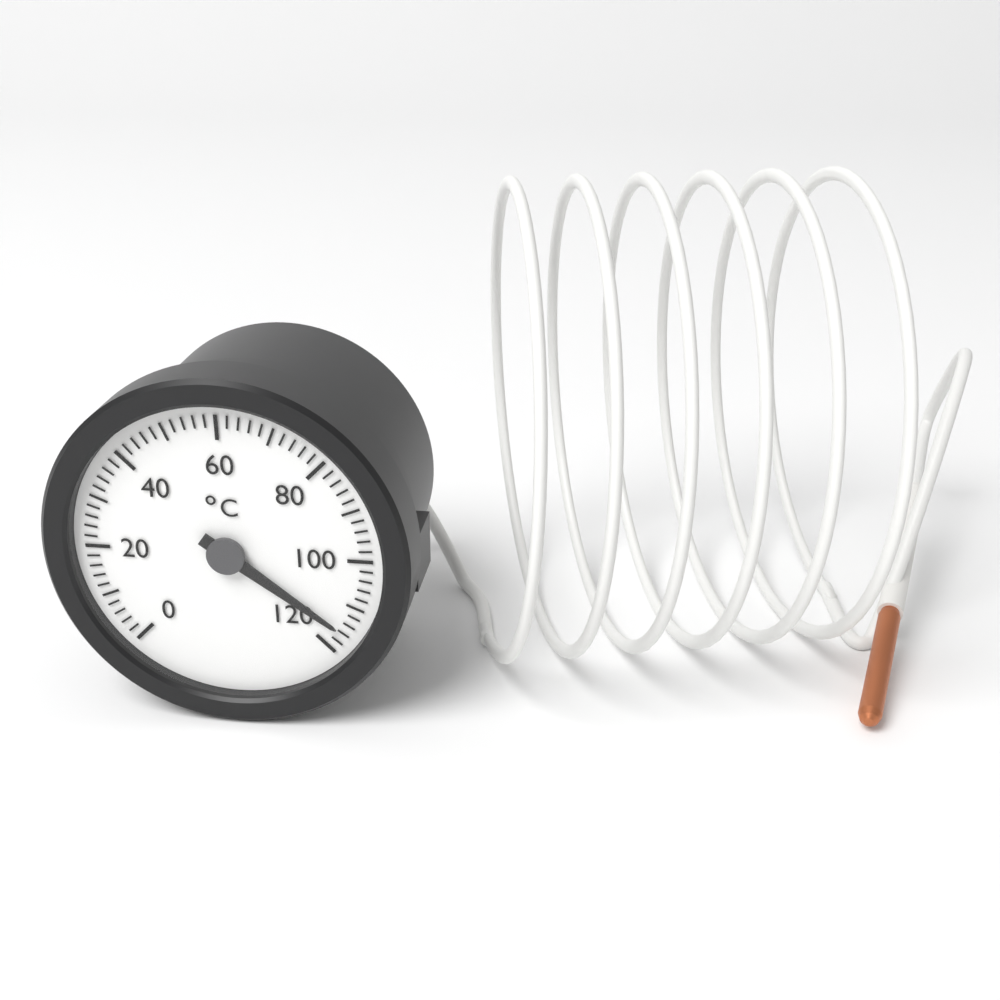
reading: 116 °C
